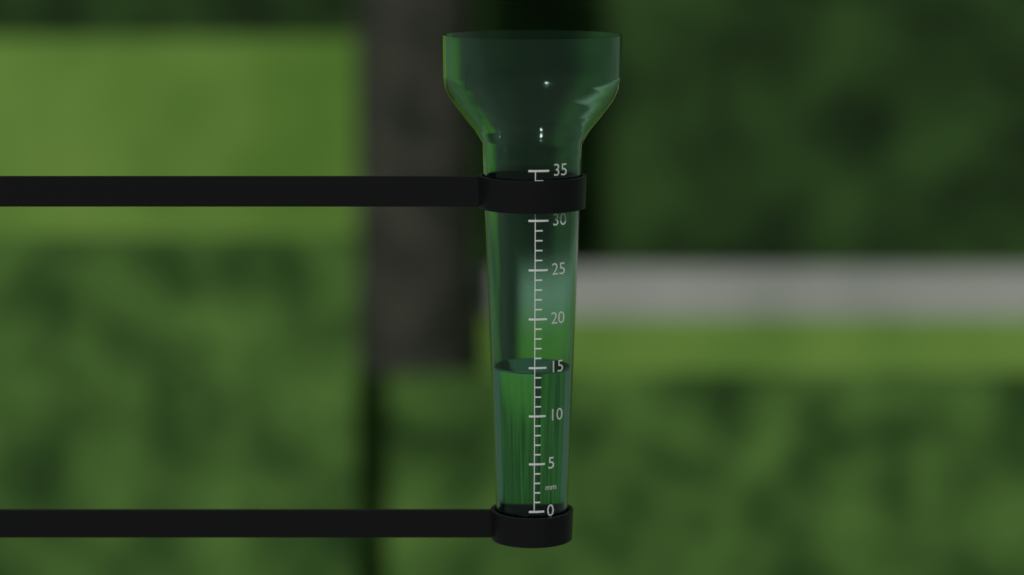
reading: 14.5 mm
